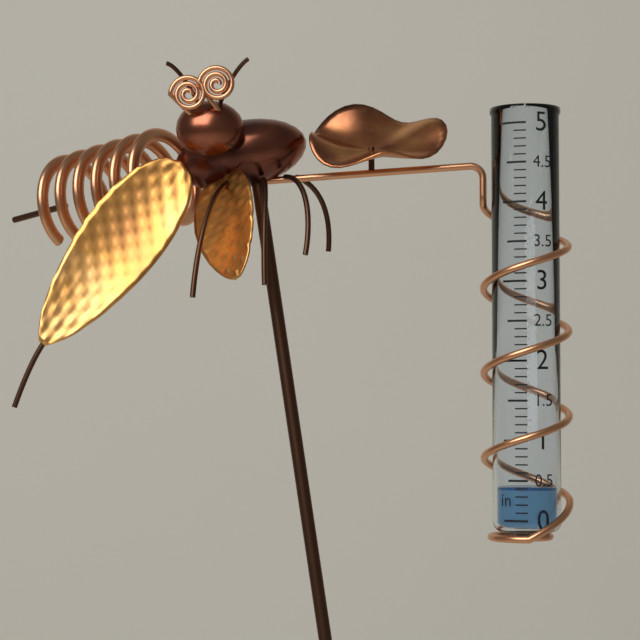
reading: 0.4 in
